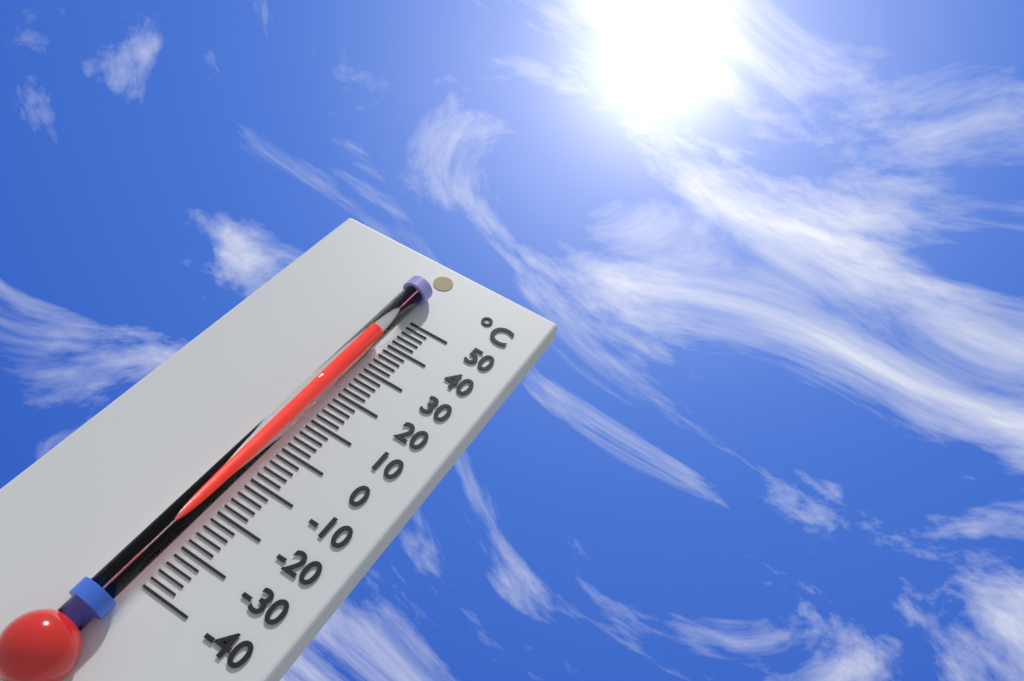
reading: 40 °C
